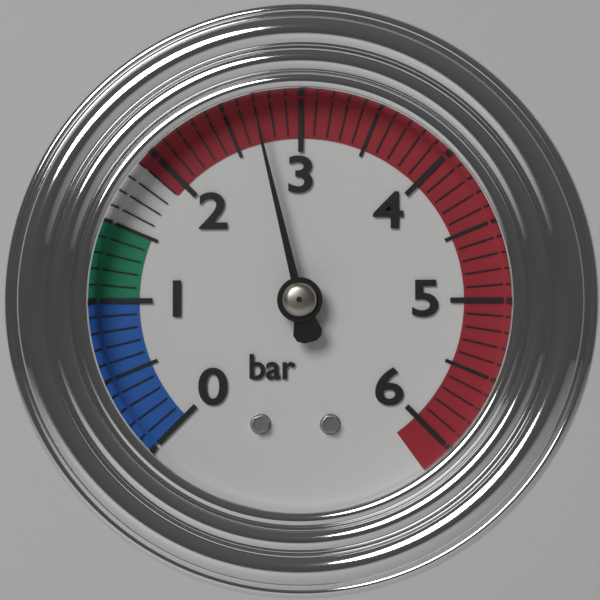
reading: 2.7 bar
